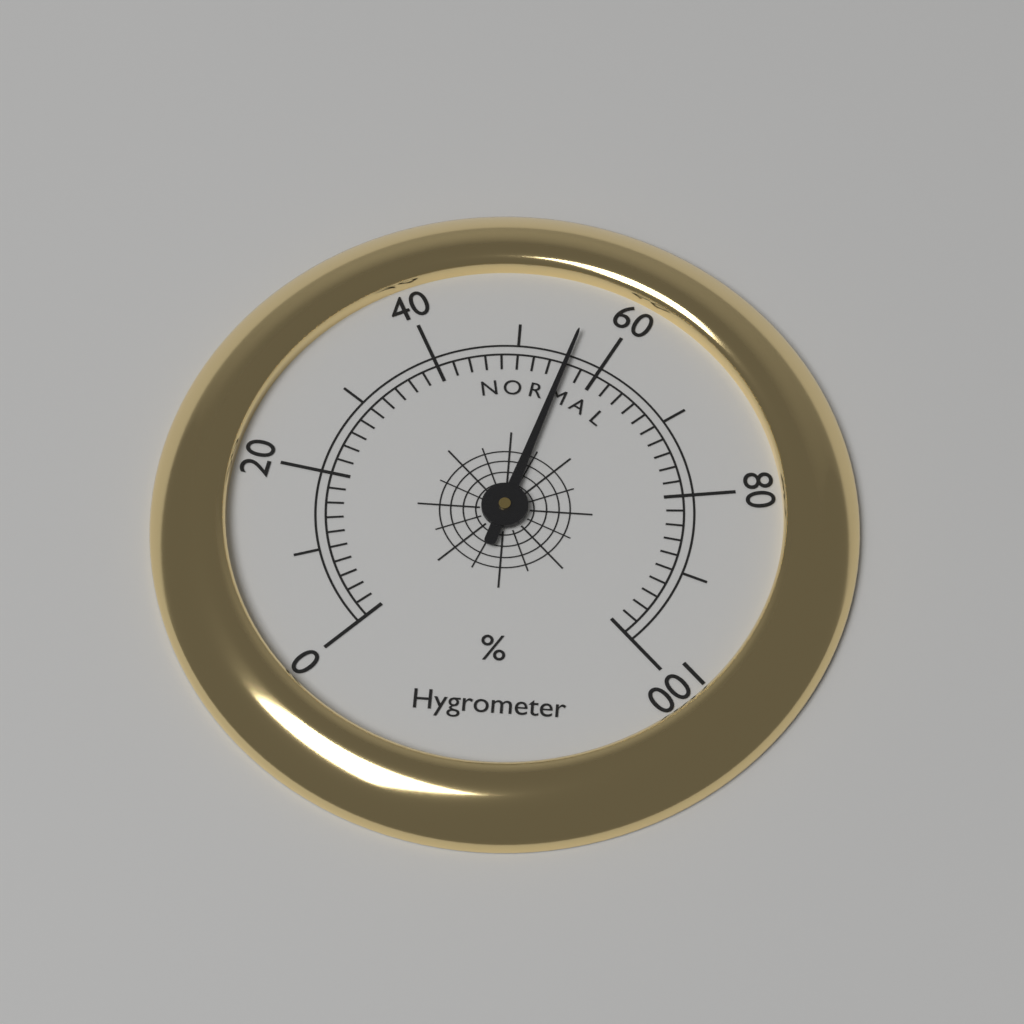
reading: 56 %
